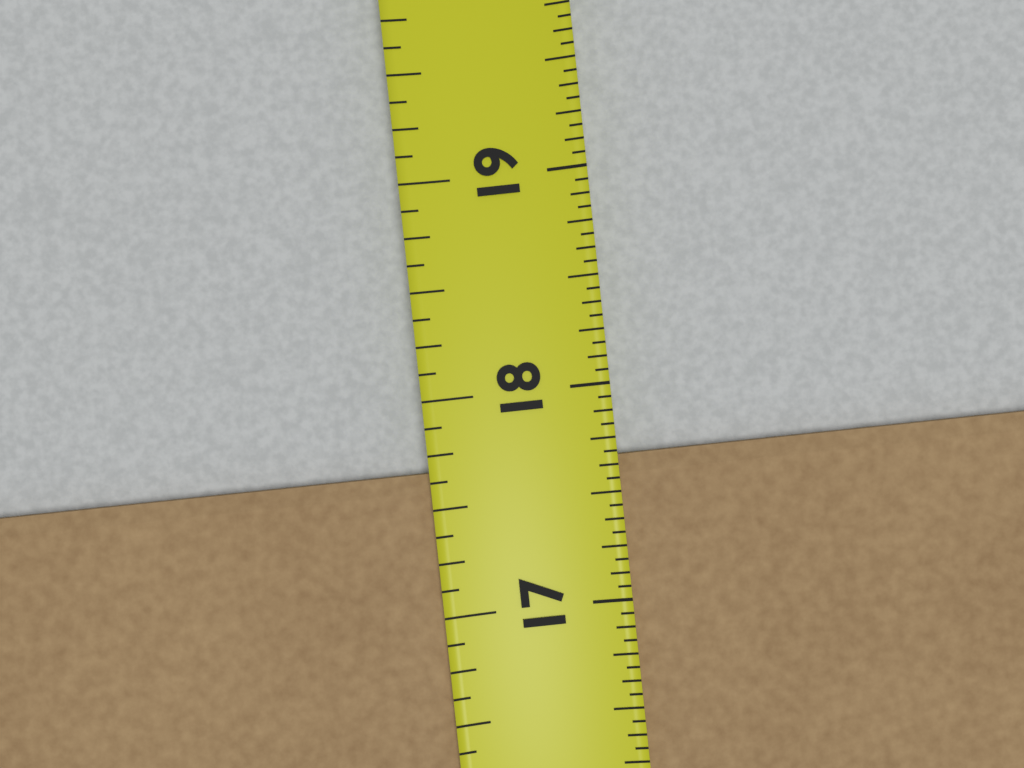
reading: 17.6875 in
